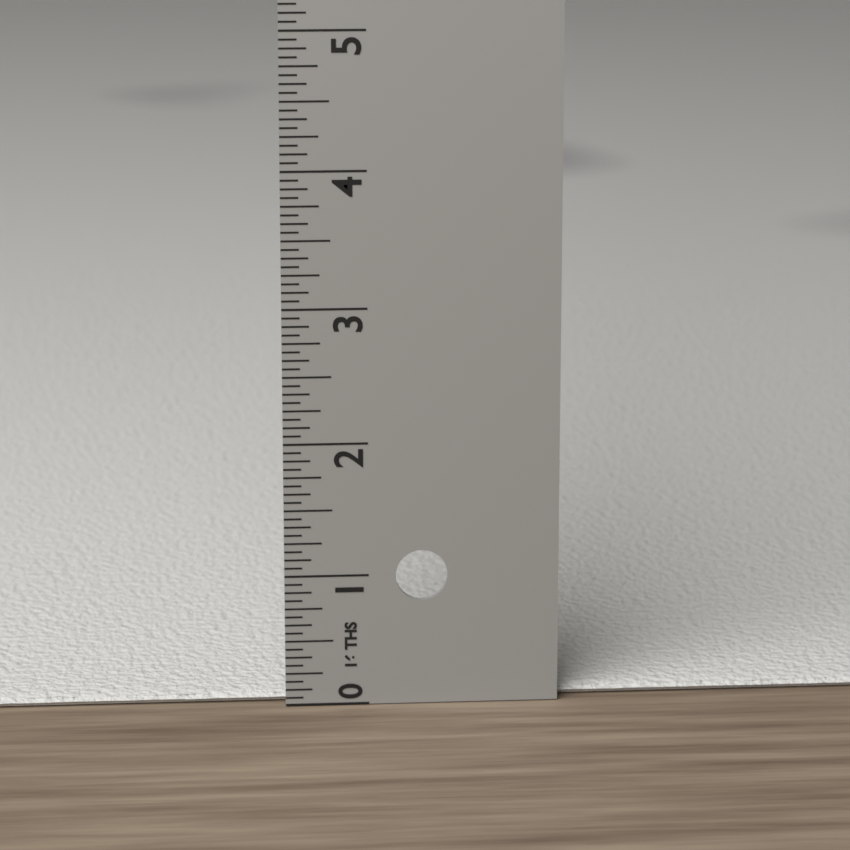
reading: 0.0625 in
